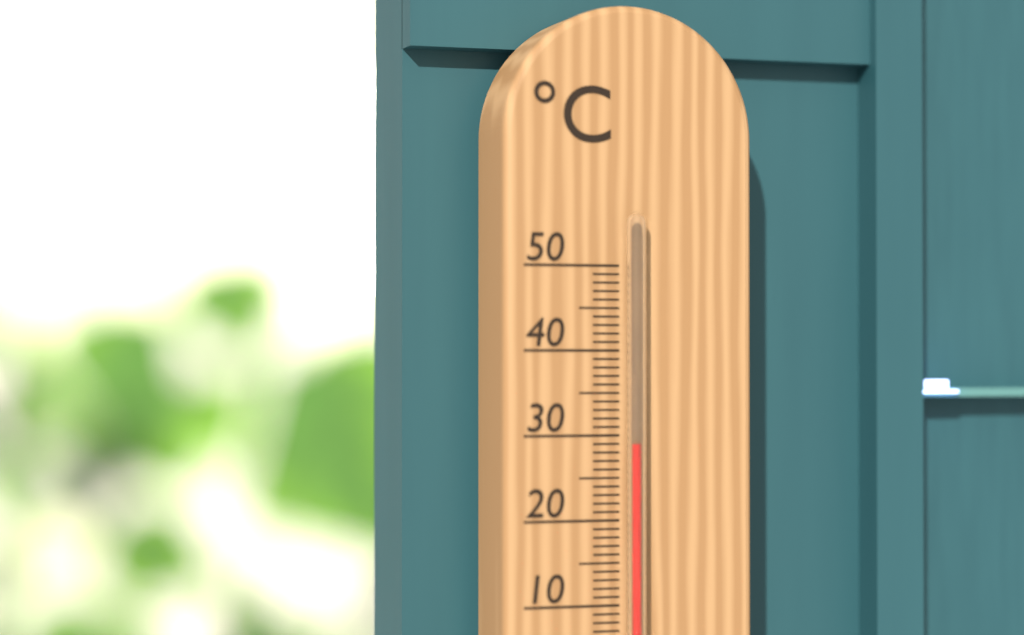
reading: 29 °C
